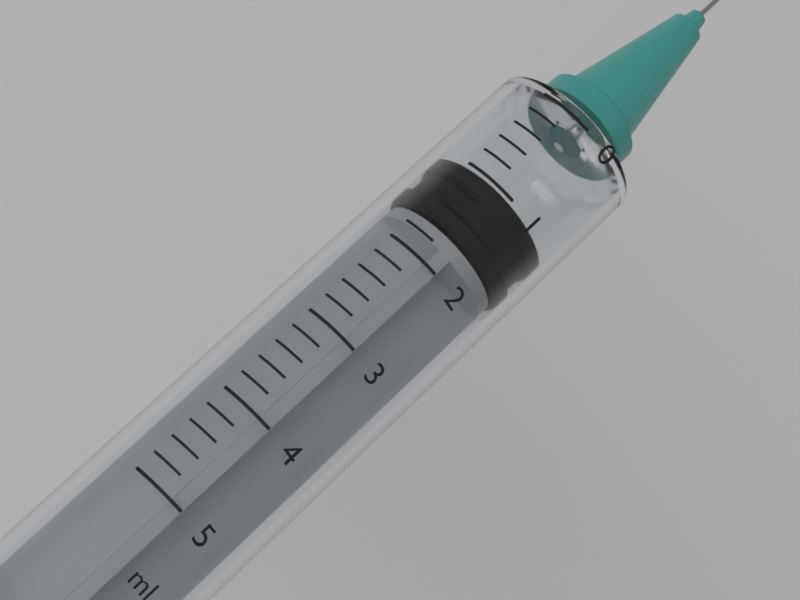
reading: 1.0 ml
